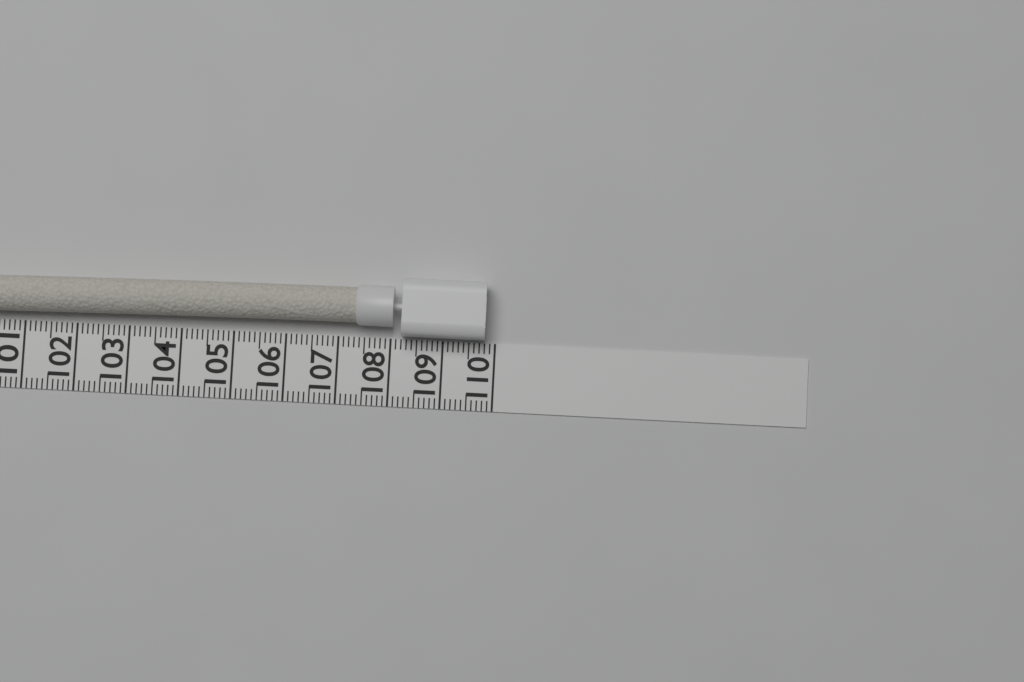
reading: 109.8 (no unit)
